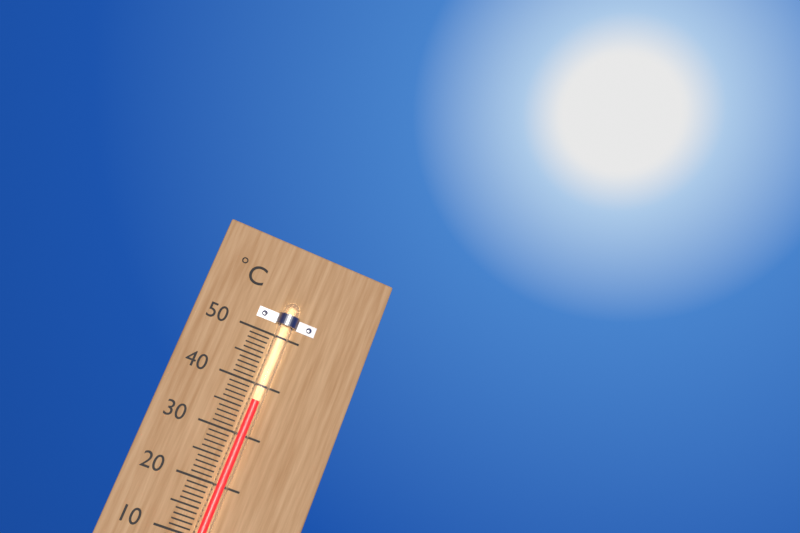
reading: 37 °C
